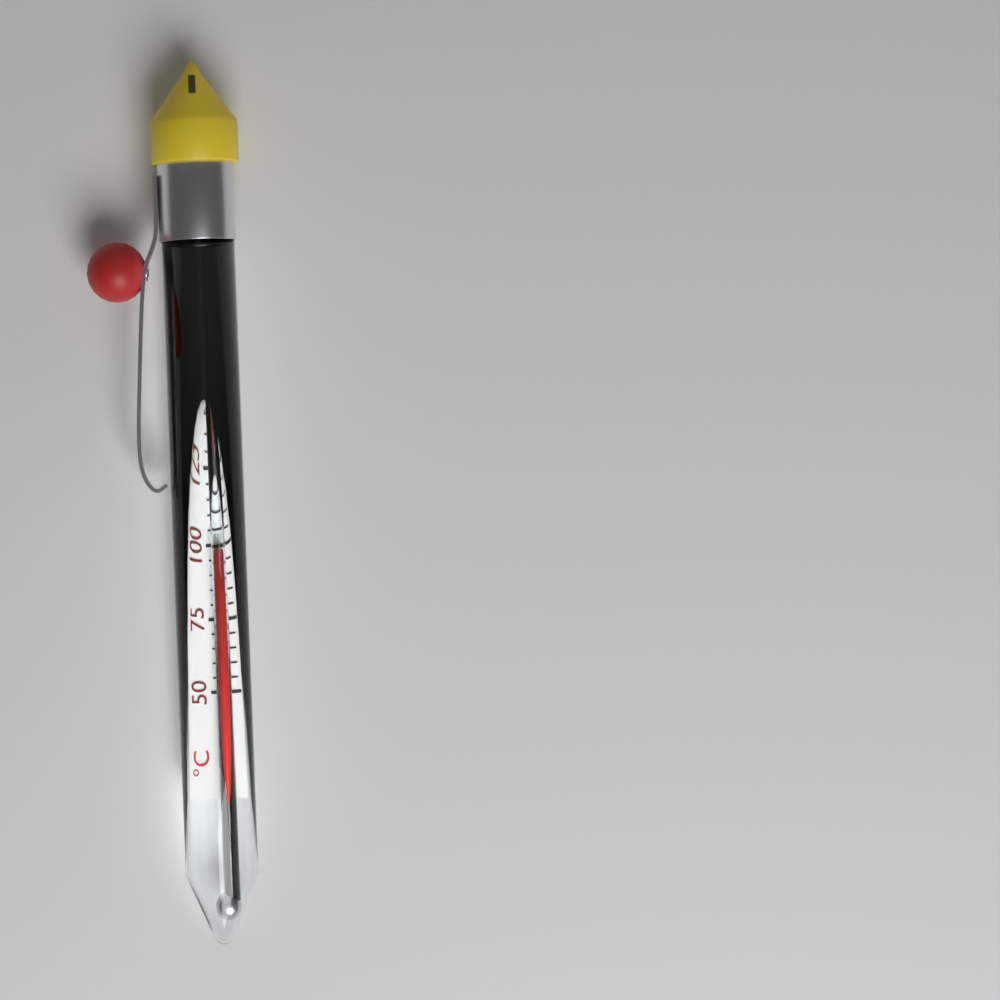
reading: 100 °C
